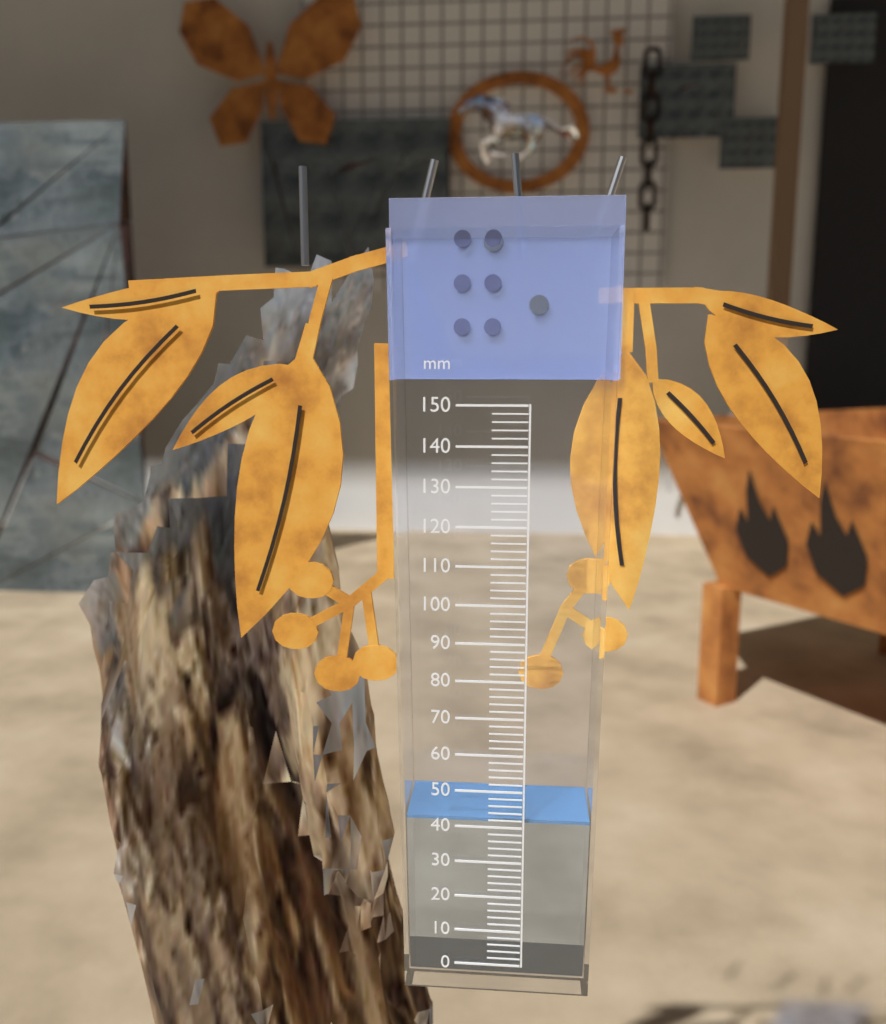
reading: 42 mm
